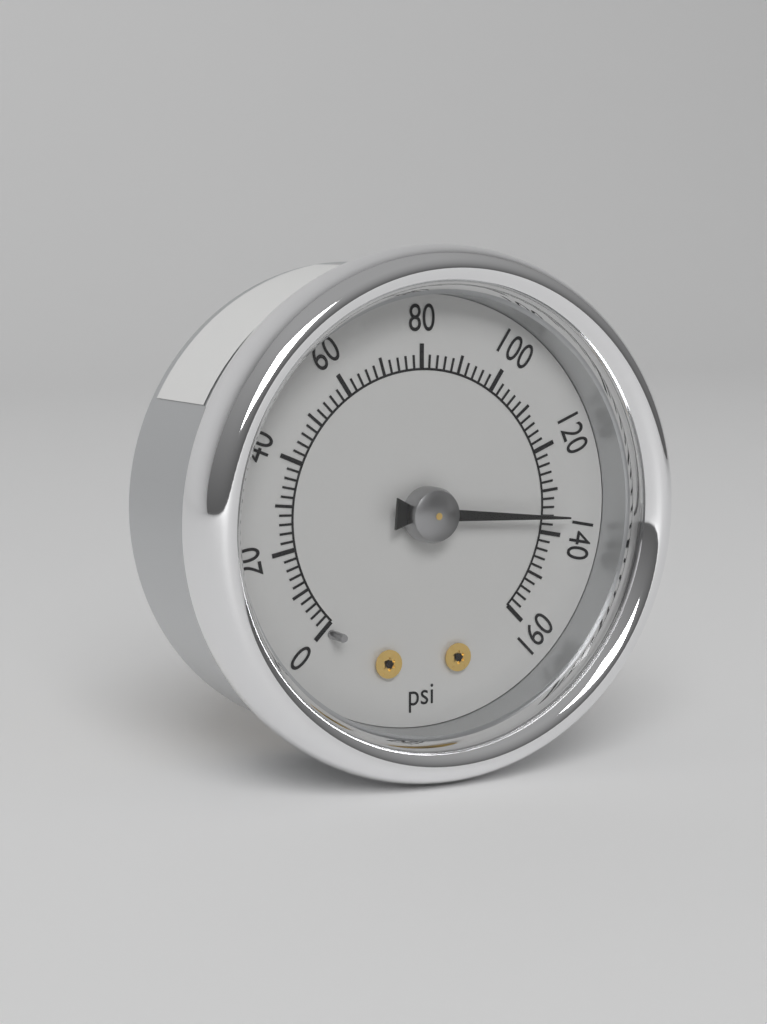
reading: 136 psi
